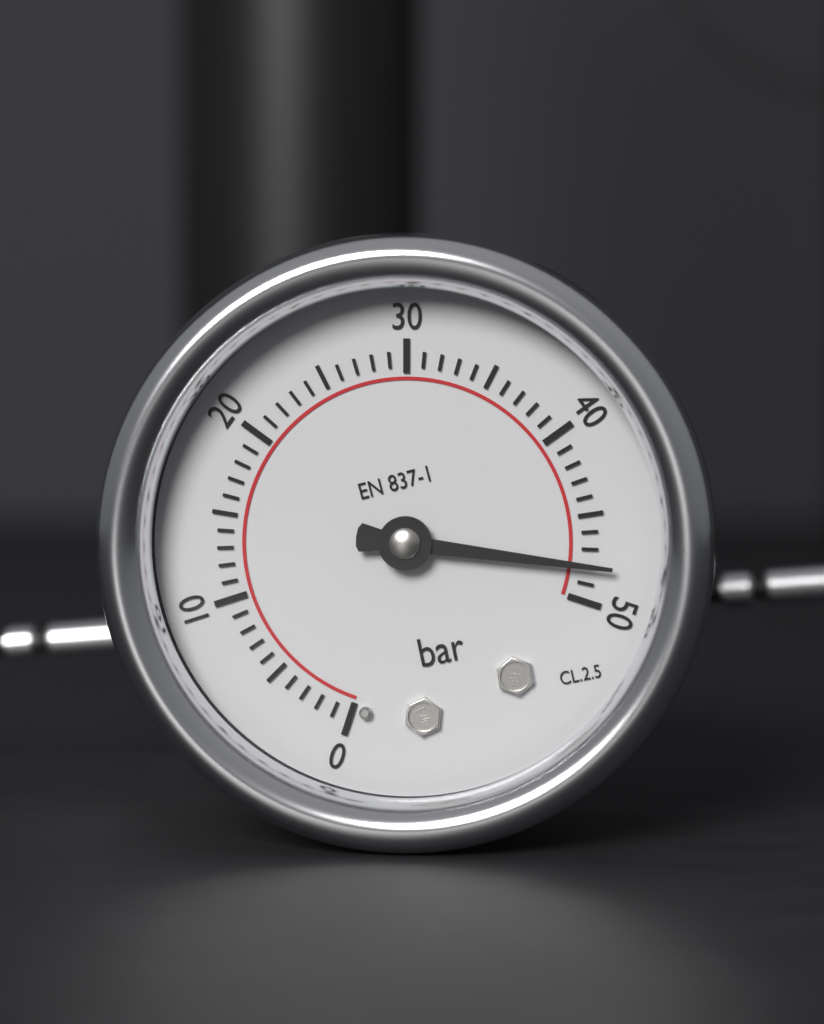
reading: 48 bar
